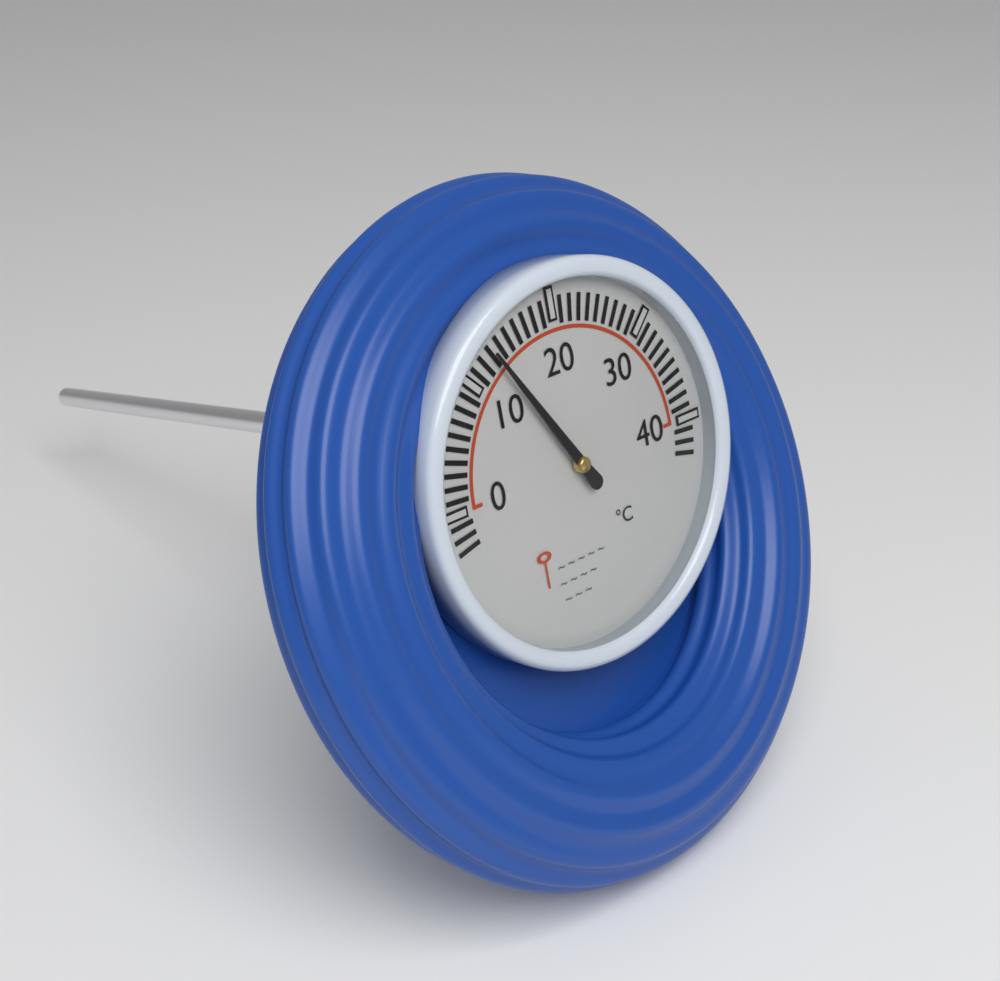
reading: 13 °C
